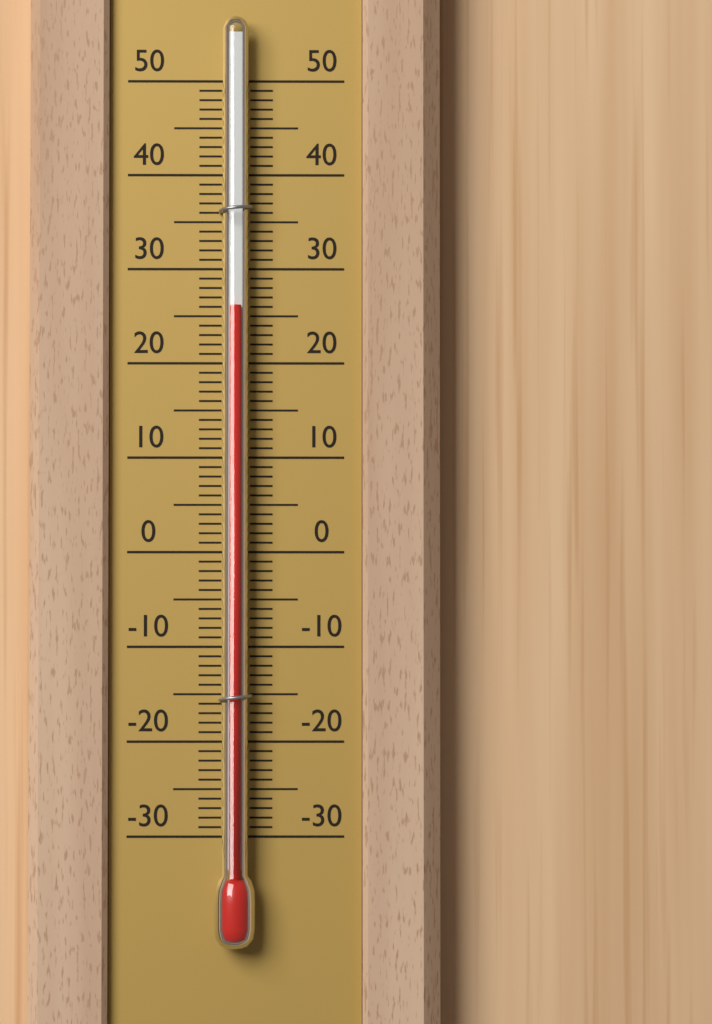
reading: 26 (no unit)
